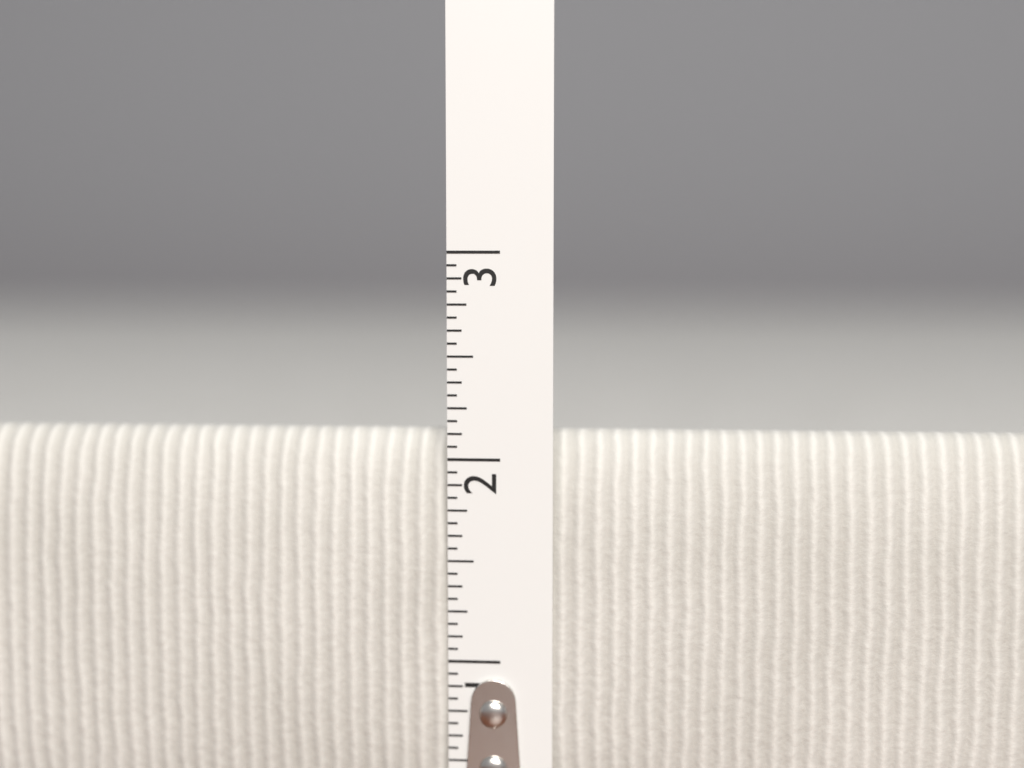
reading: 2.1250 in
